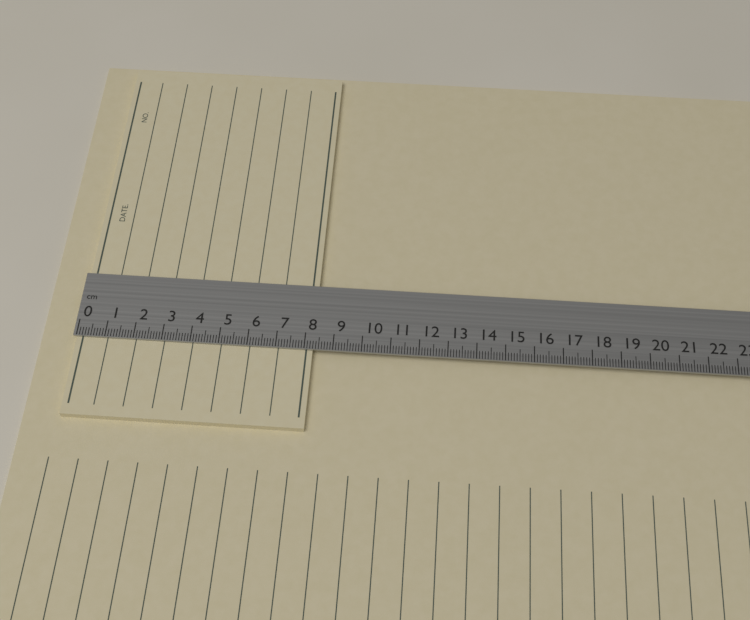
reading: 8.3 cm
